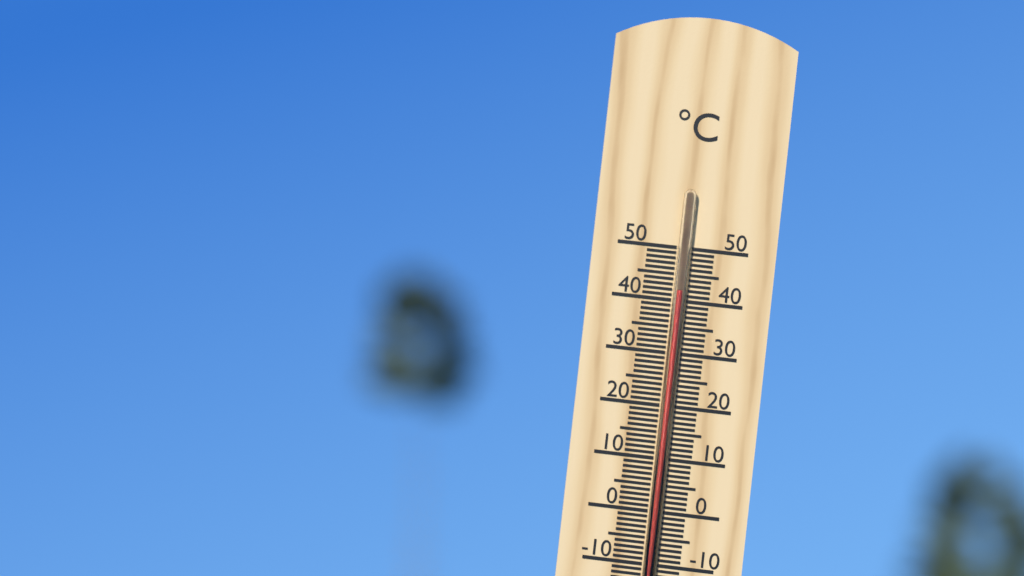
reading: 42 °C
